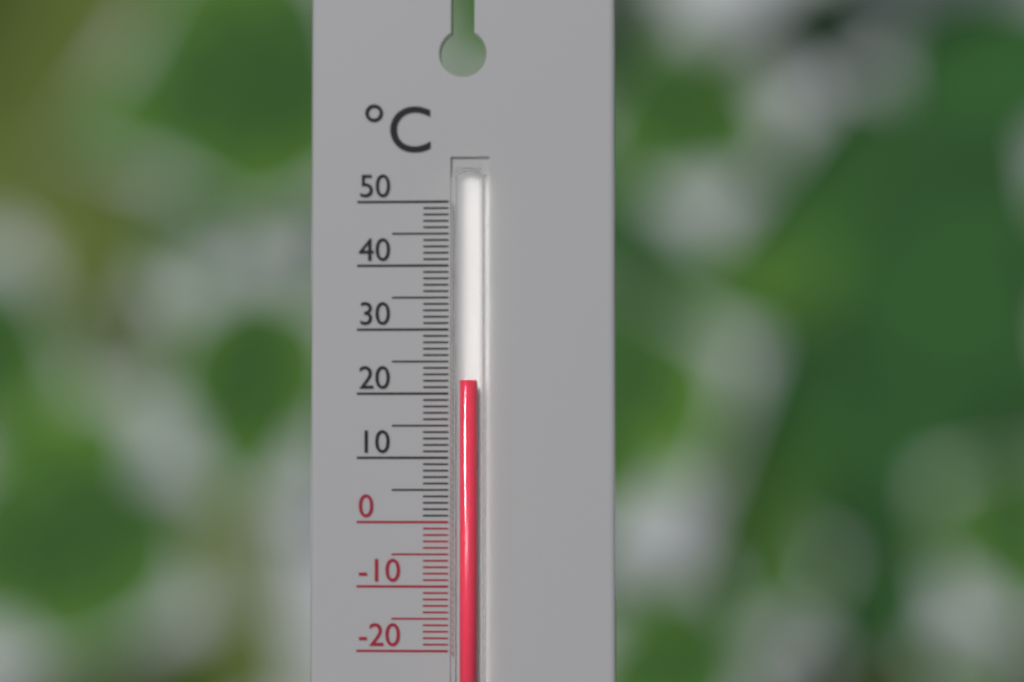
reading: 22 °C
